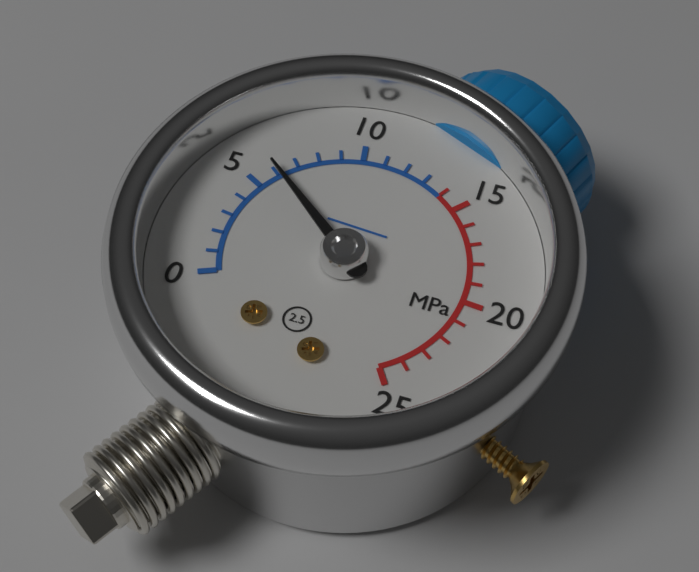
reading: 6 MPa
